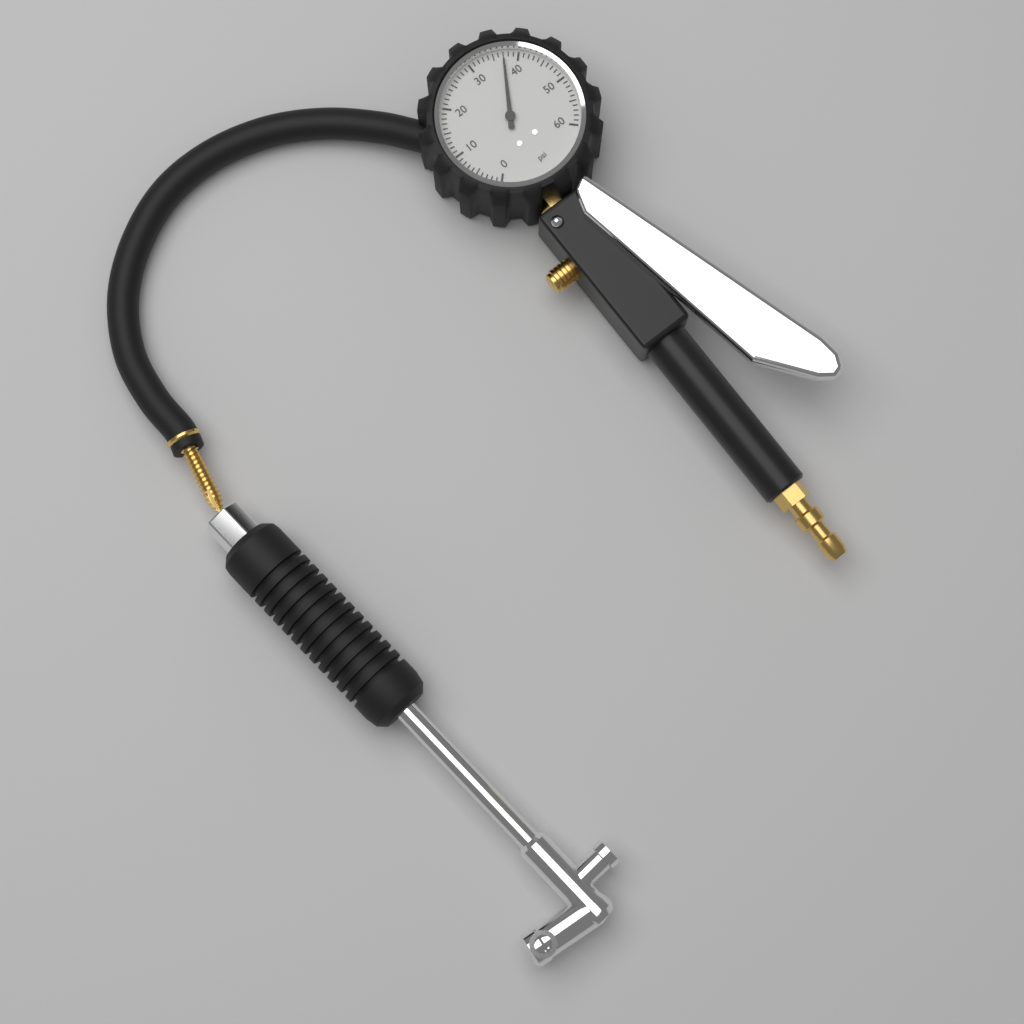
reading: 37 psi
